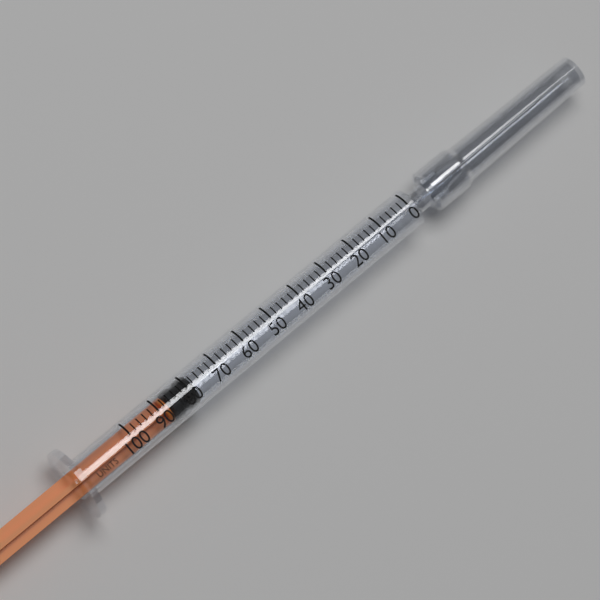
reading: 78 units
